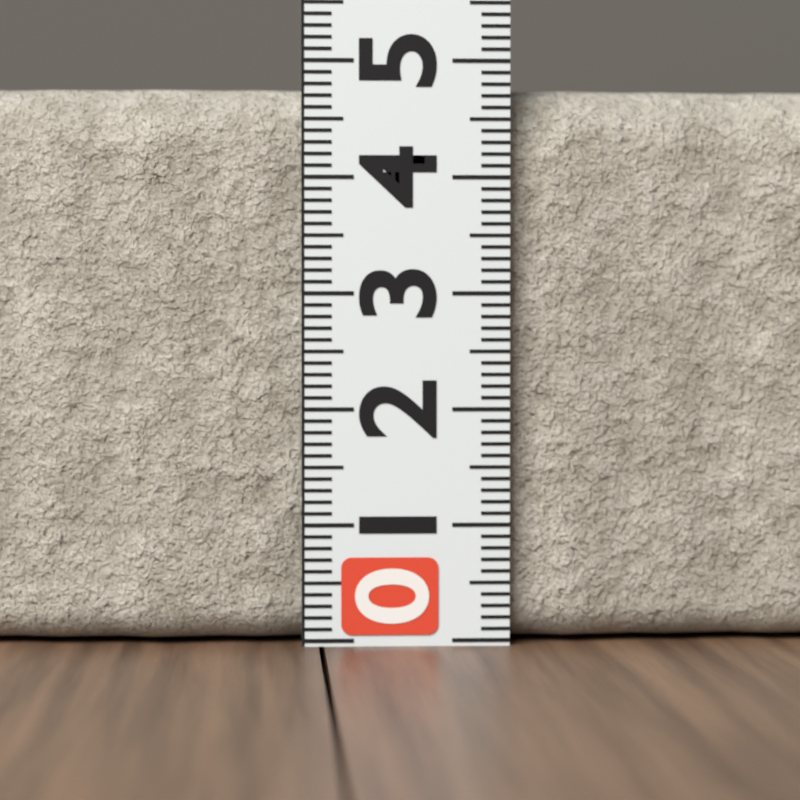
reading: 4.8 (no unit)
